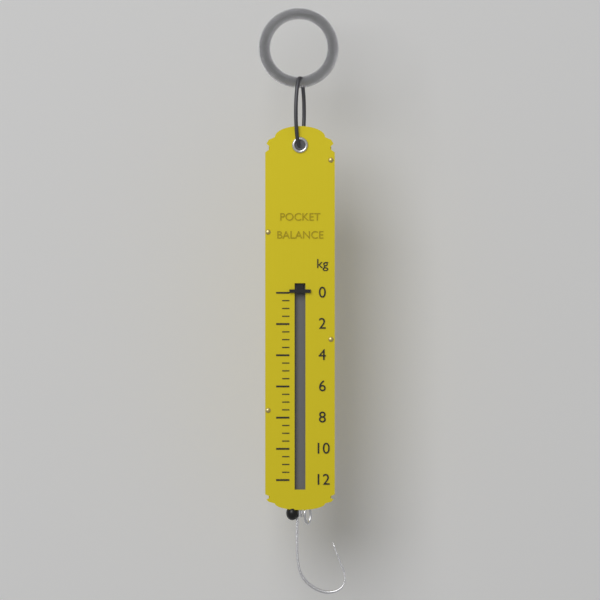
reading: 0.0 kg
